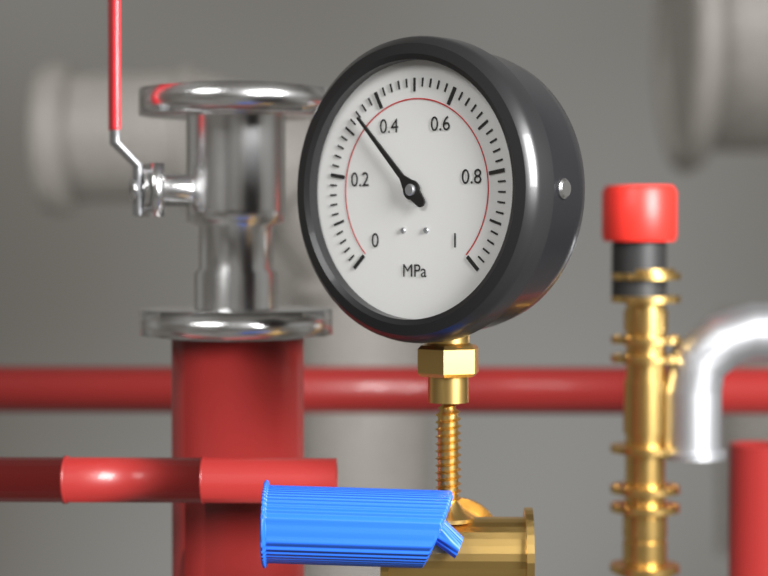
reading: 0.34 MPa
